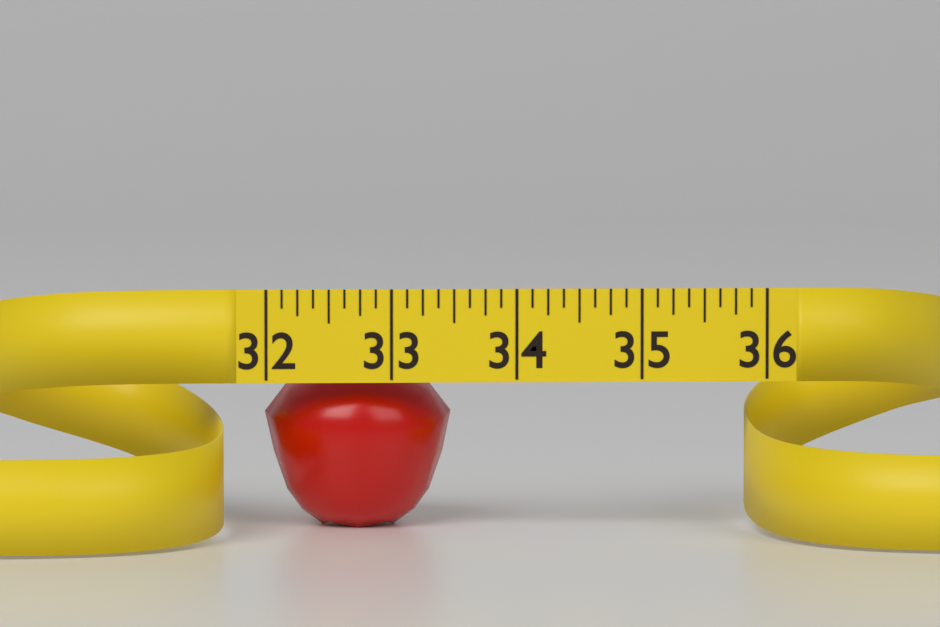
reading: 33.500 (no unit)
